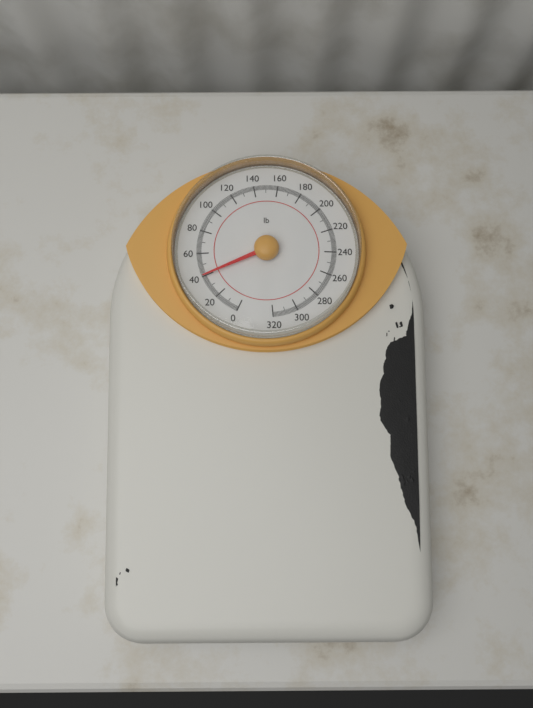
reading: 40 lb
